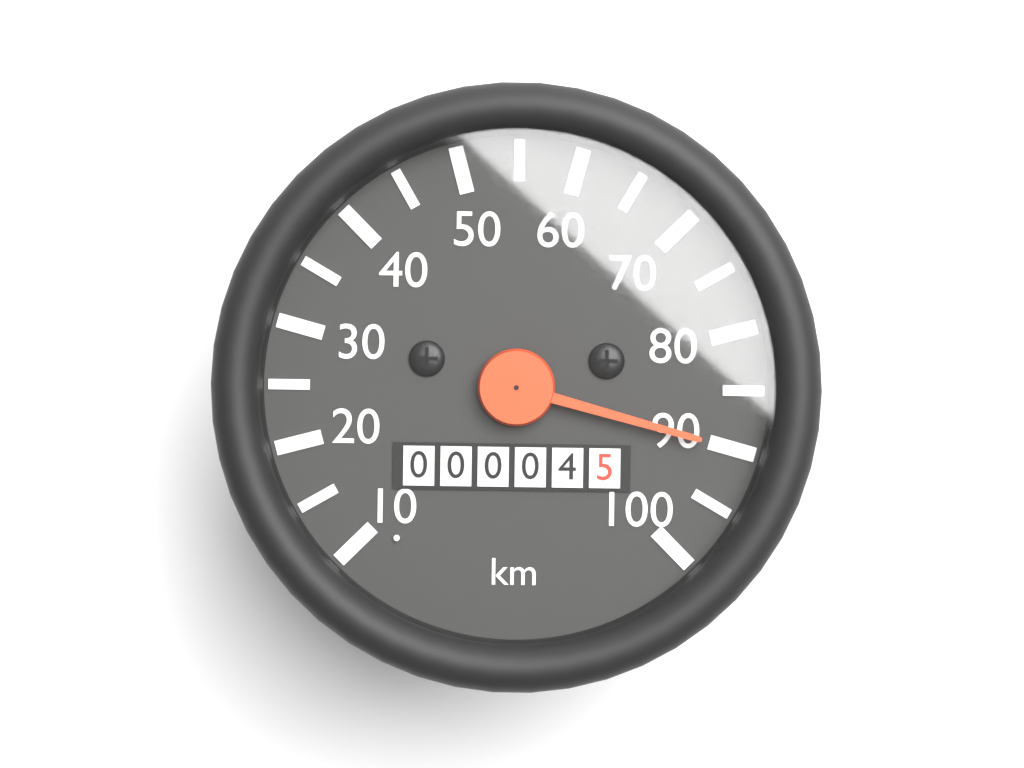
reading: 90 km/h
